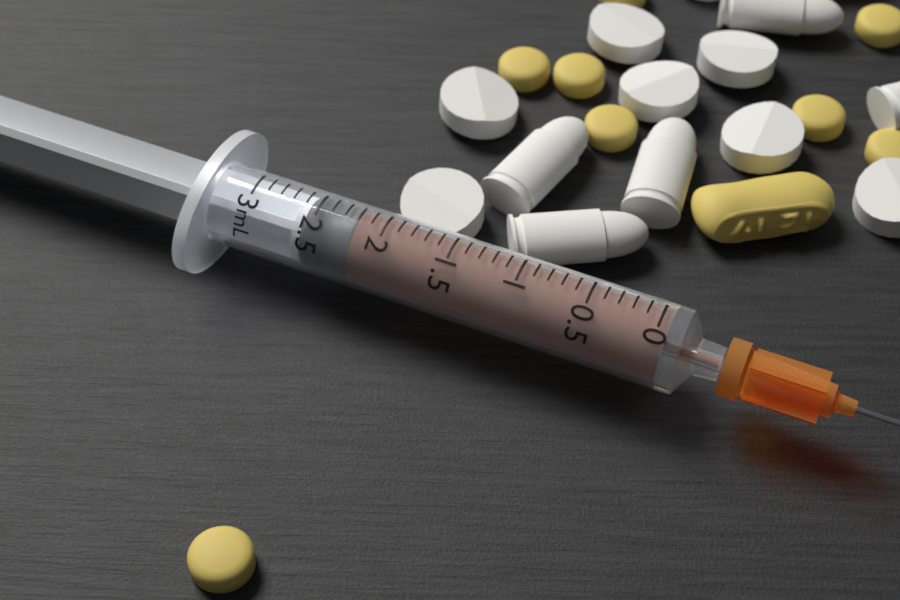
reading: 2.2 mL
